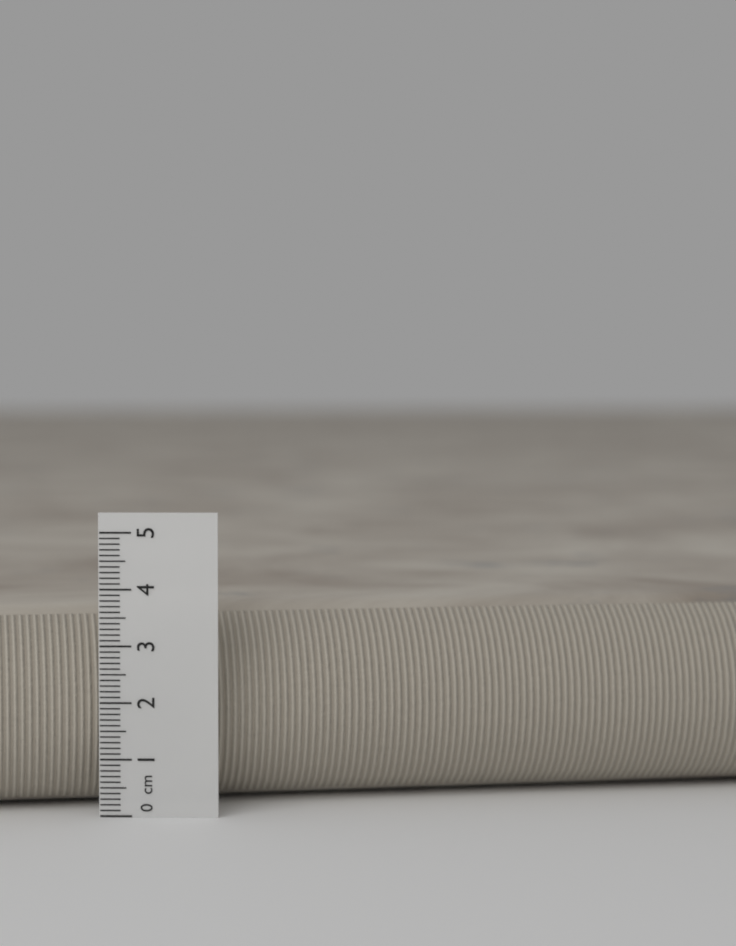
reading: 3.6 cm
